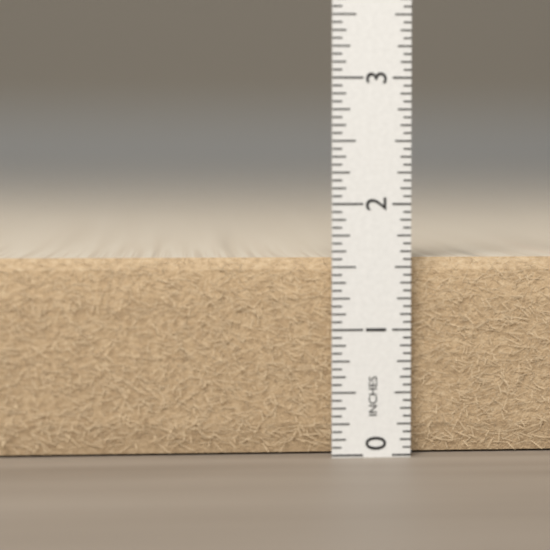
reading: 1.5625 in
